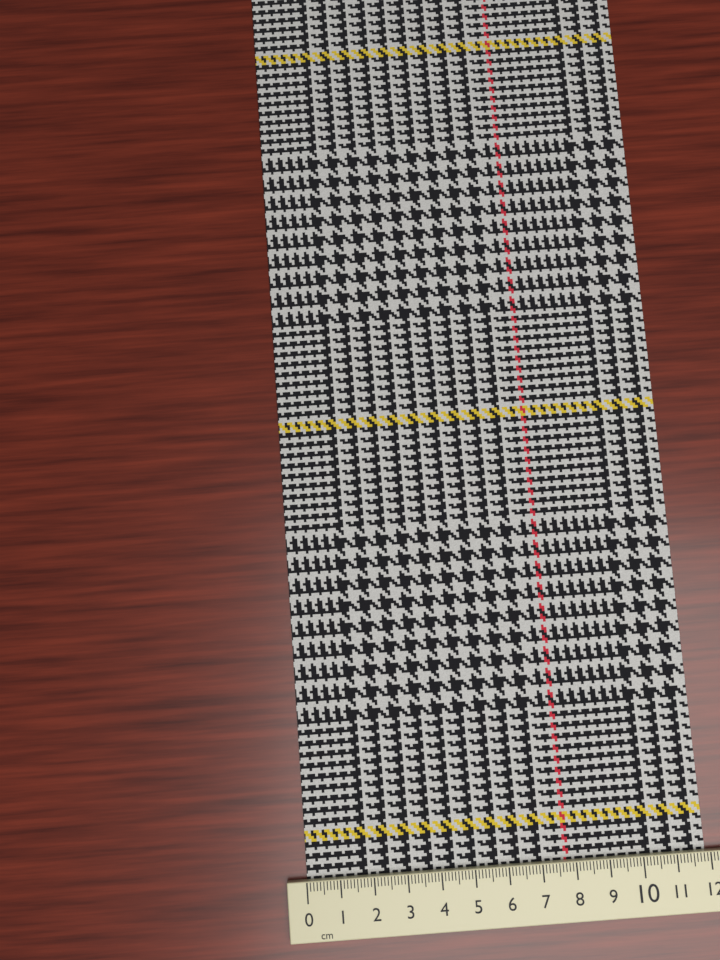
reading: 11.9 cm
